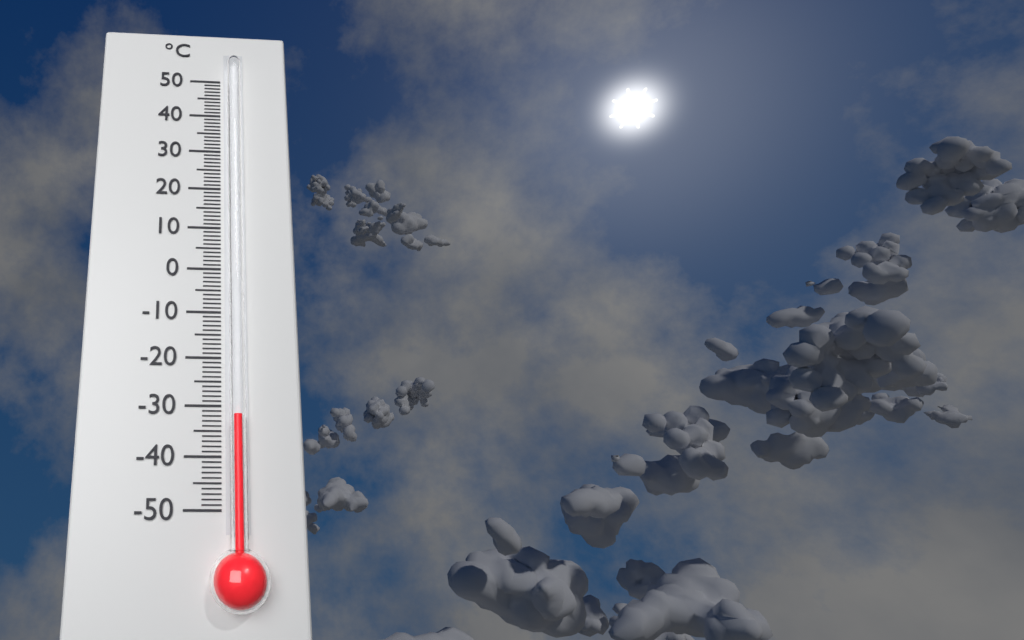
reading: -32 °C
